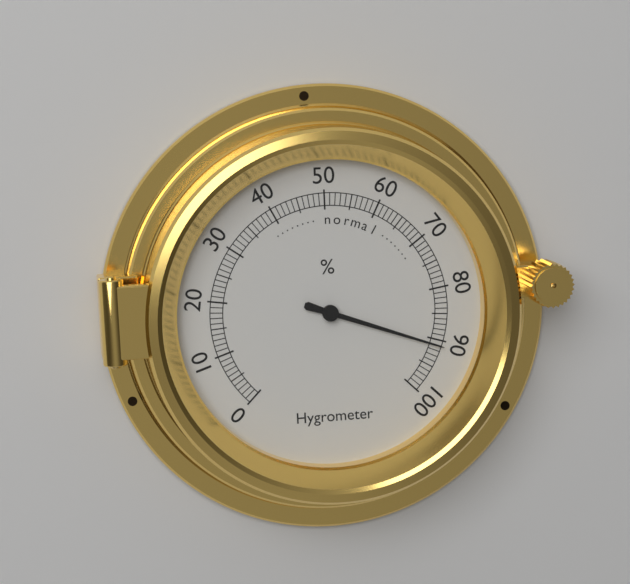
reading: 91 %
